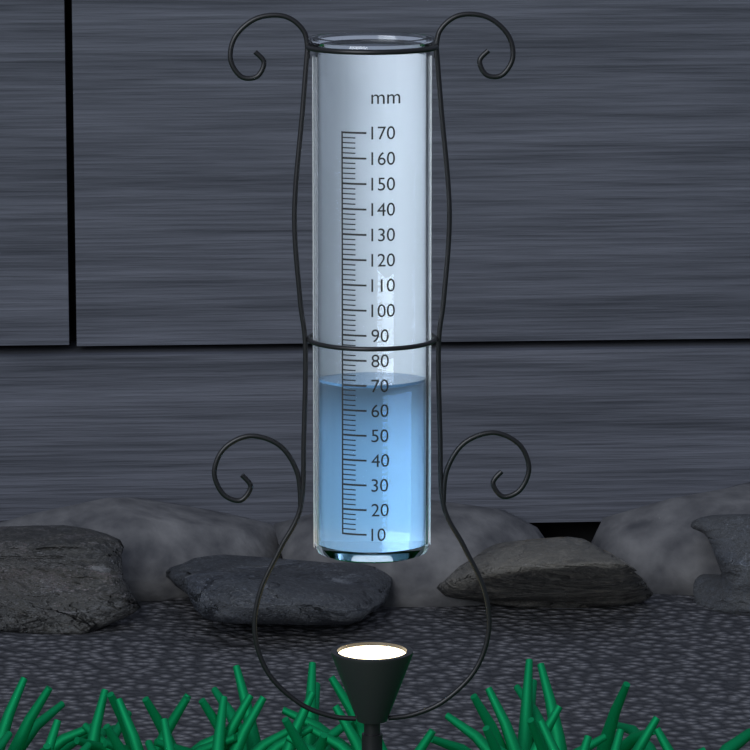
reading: 70 mm
